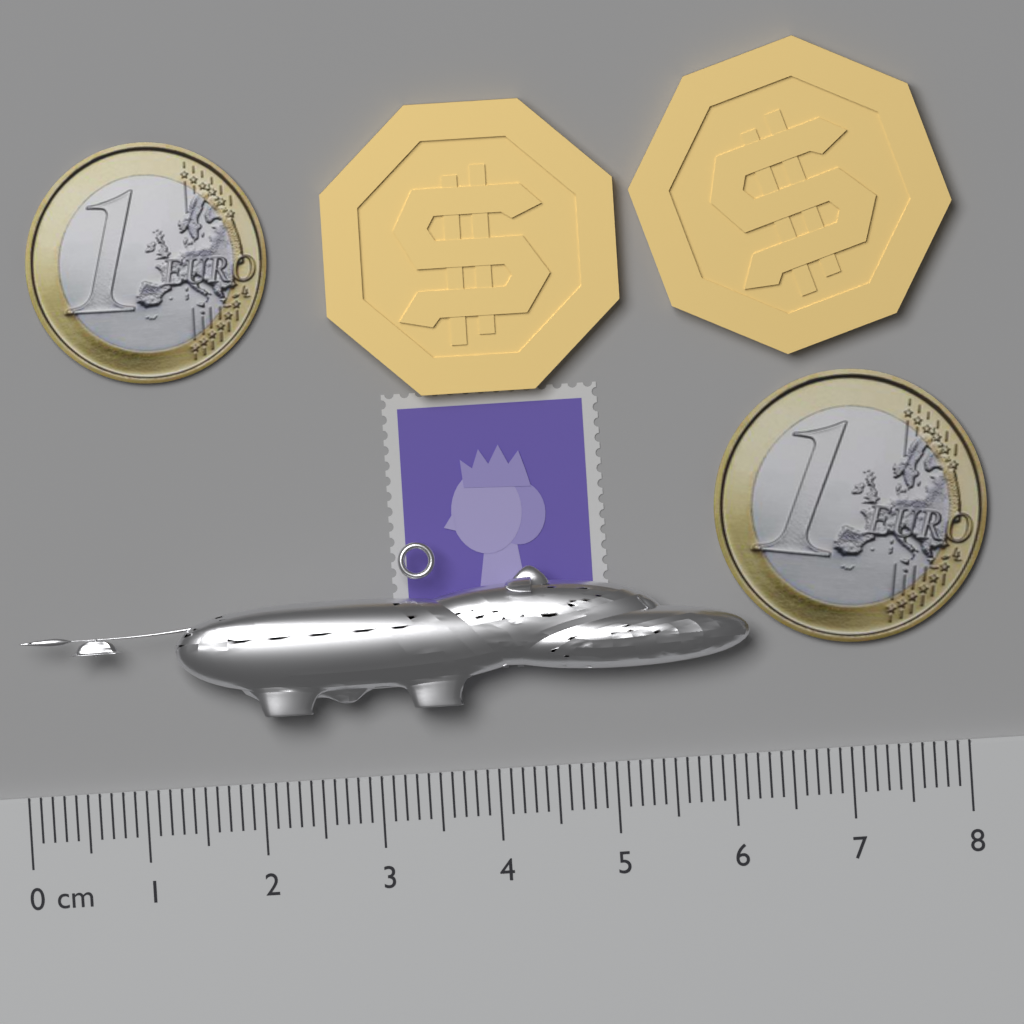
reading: 6.2 cm
